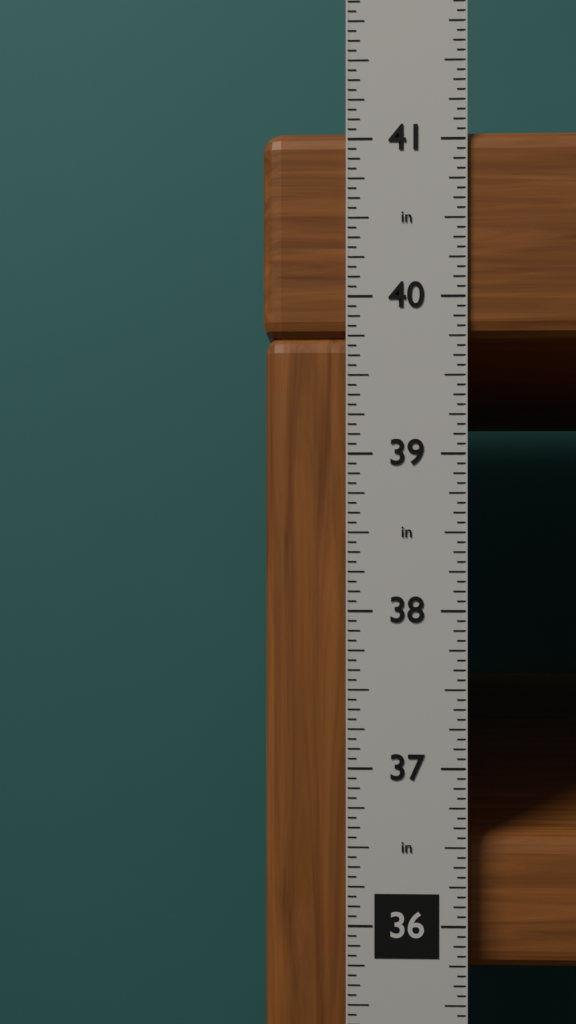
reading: 41.0625 in
